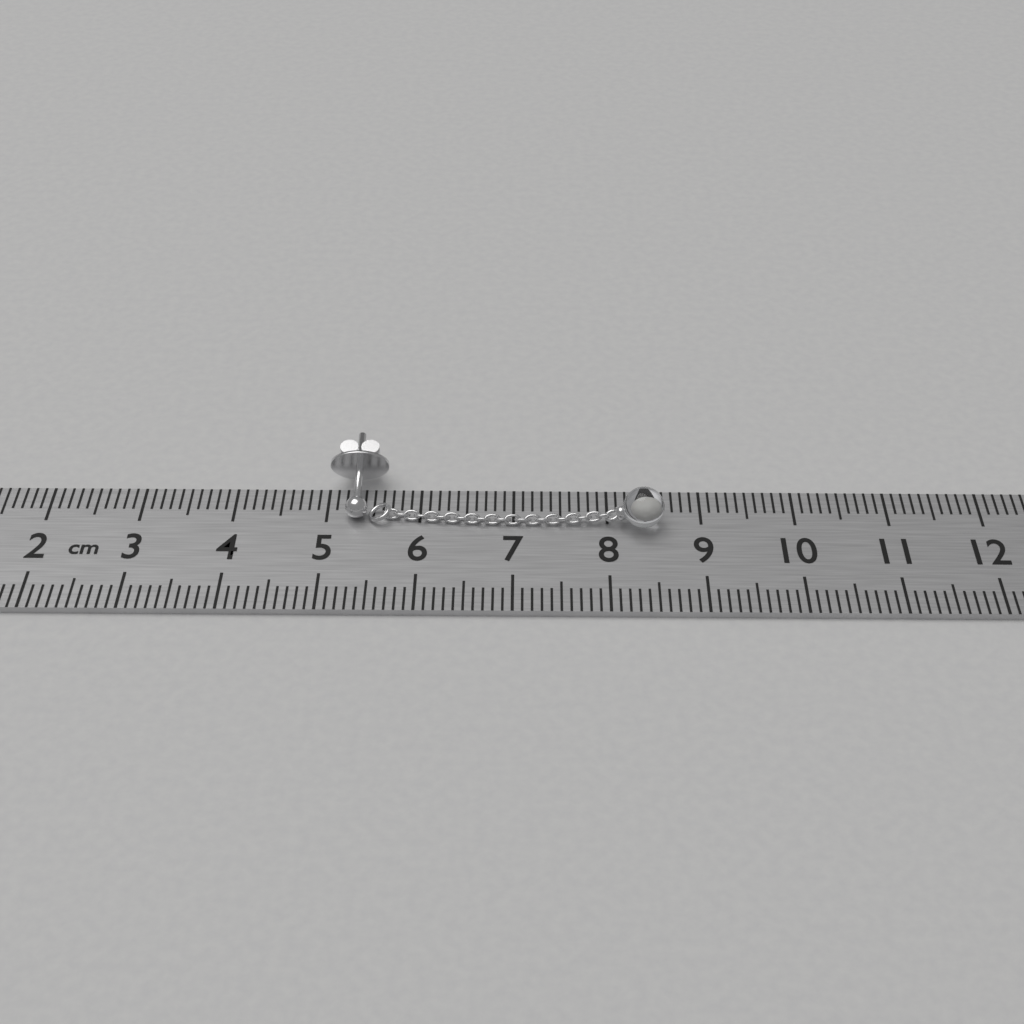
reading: 8.6 cm
